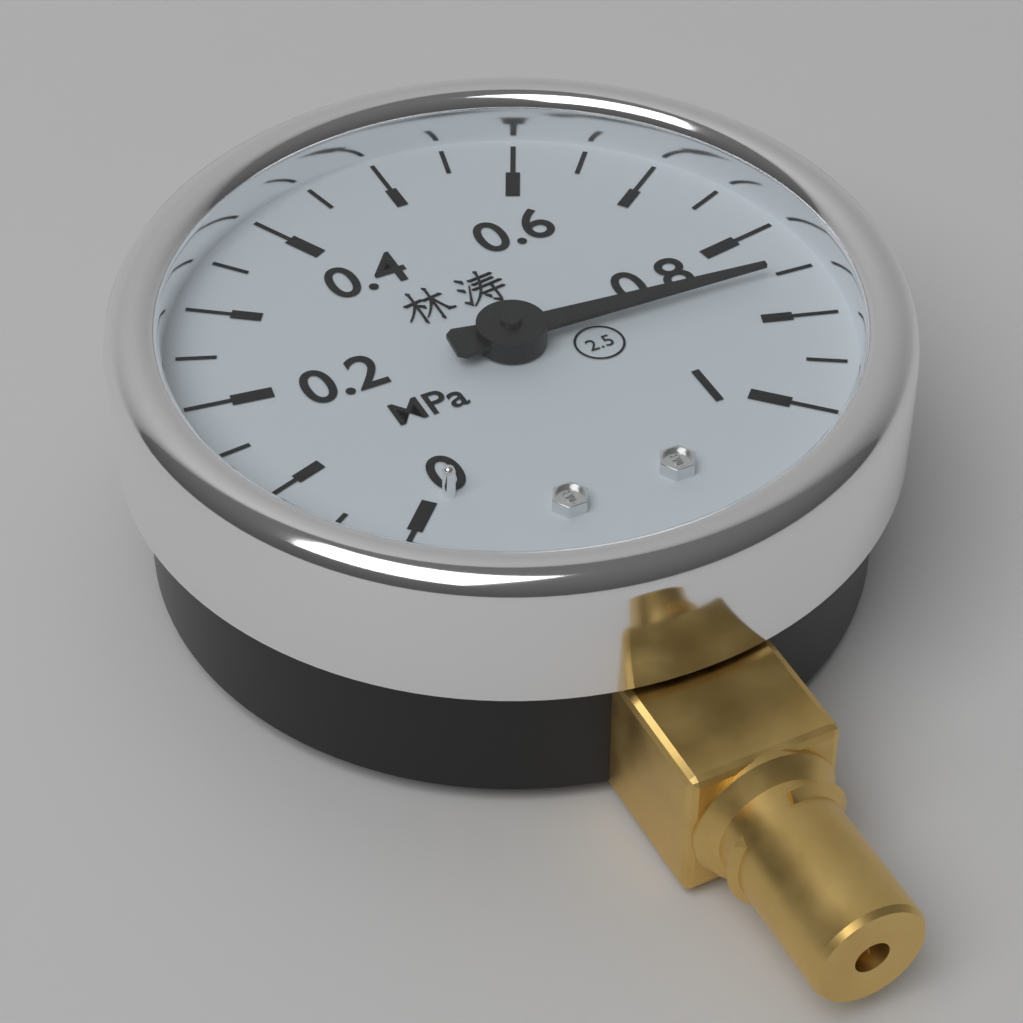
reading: 0.85 MPa
